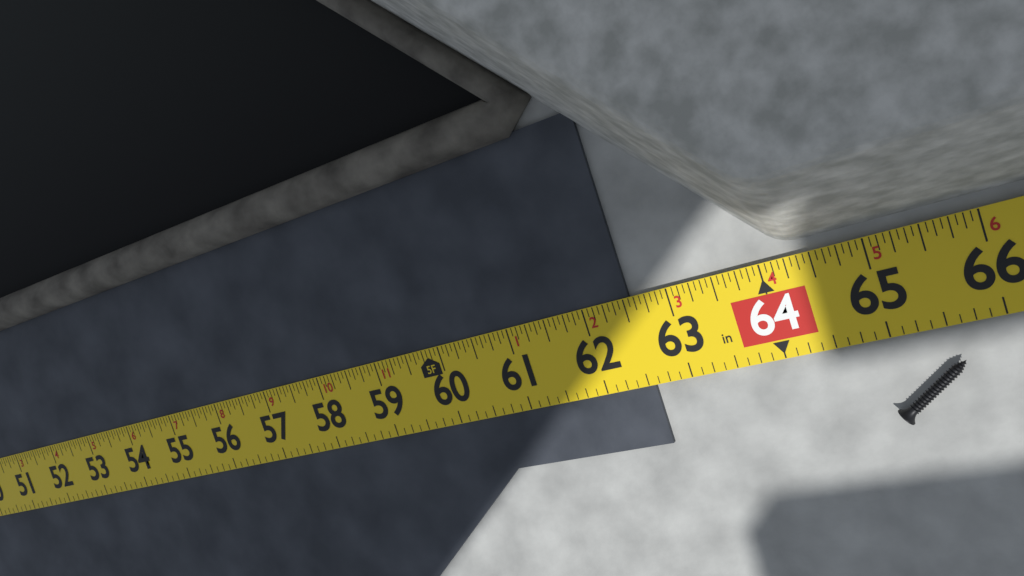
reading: 62.5625 in
